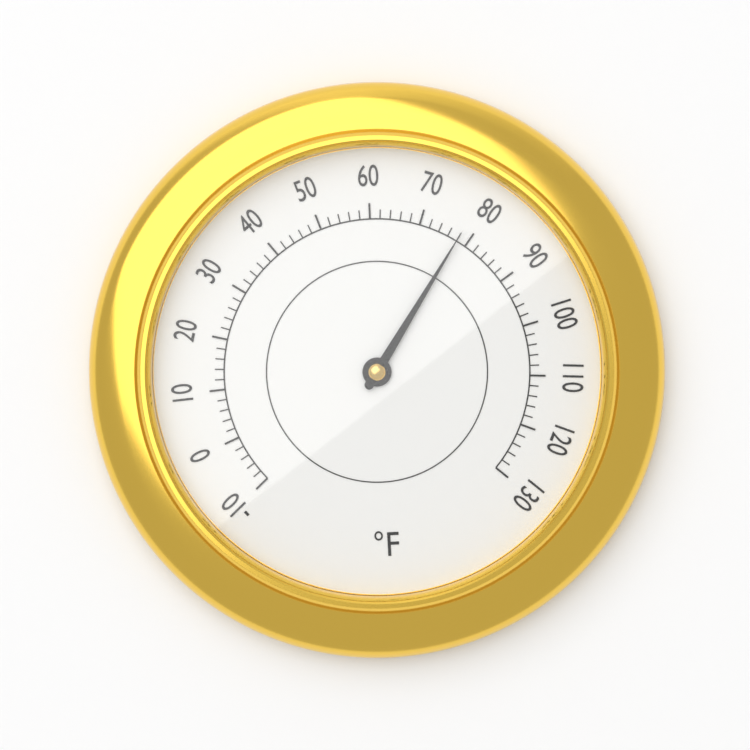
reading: 78 °F
